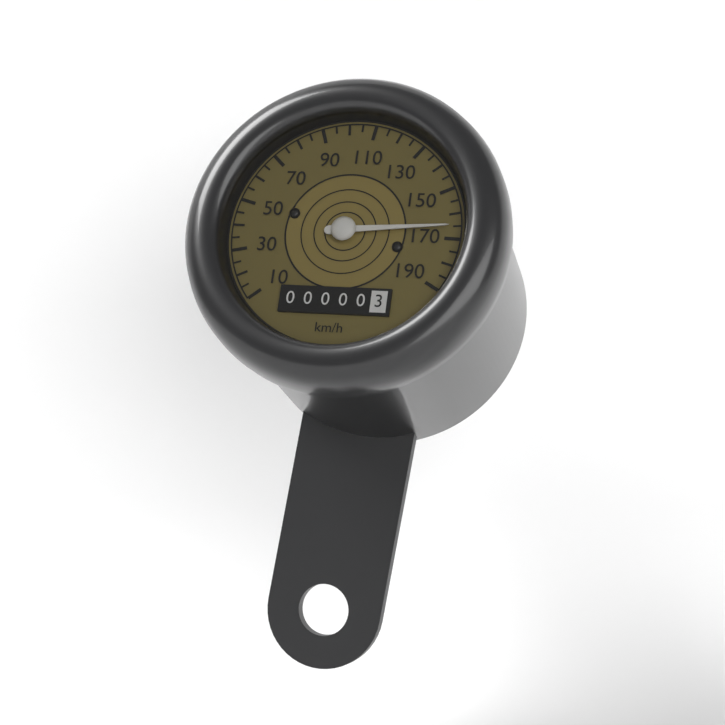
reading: 165 km/h
